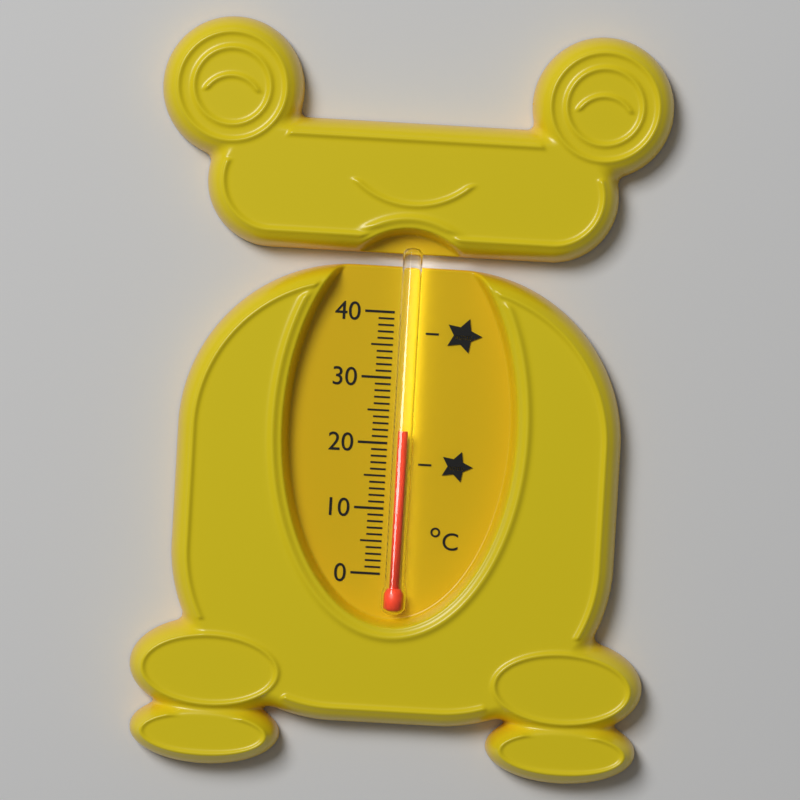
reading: 22 °C
